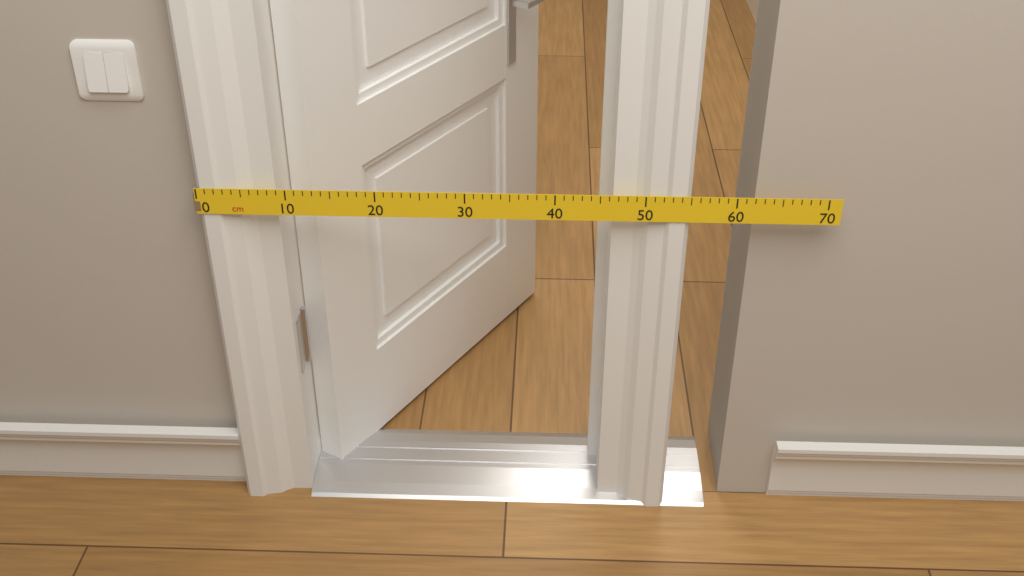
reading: 55 cm
